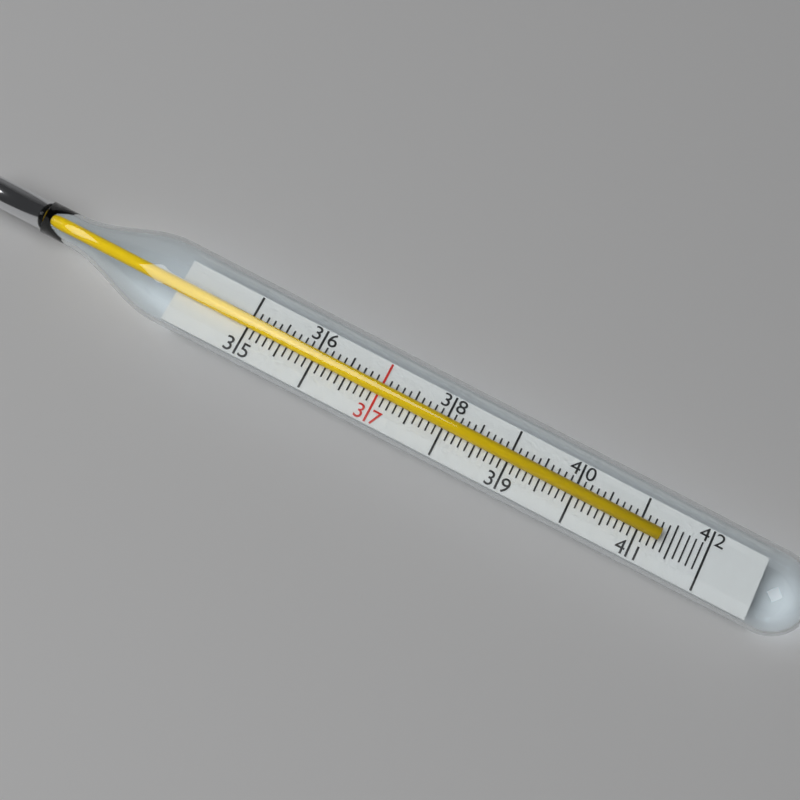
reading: 41.3 (no unit)
